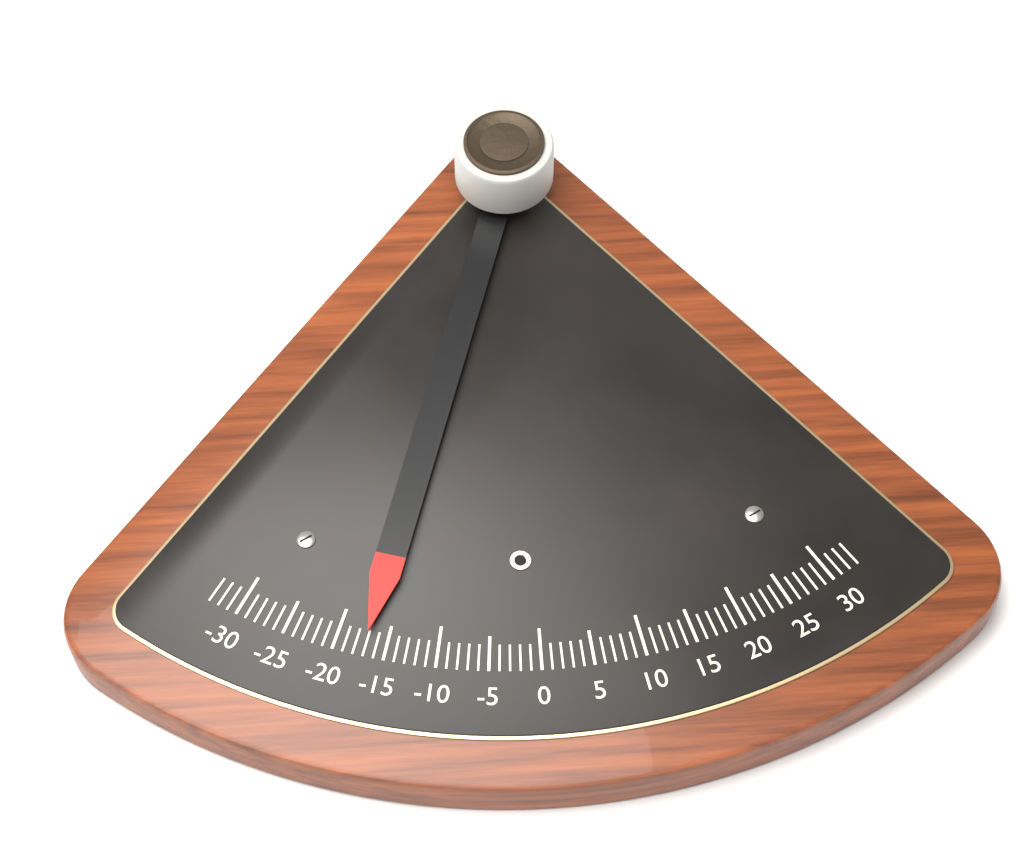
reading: -17 (no unit)
